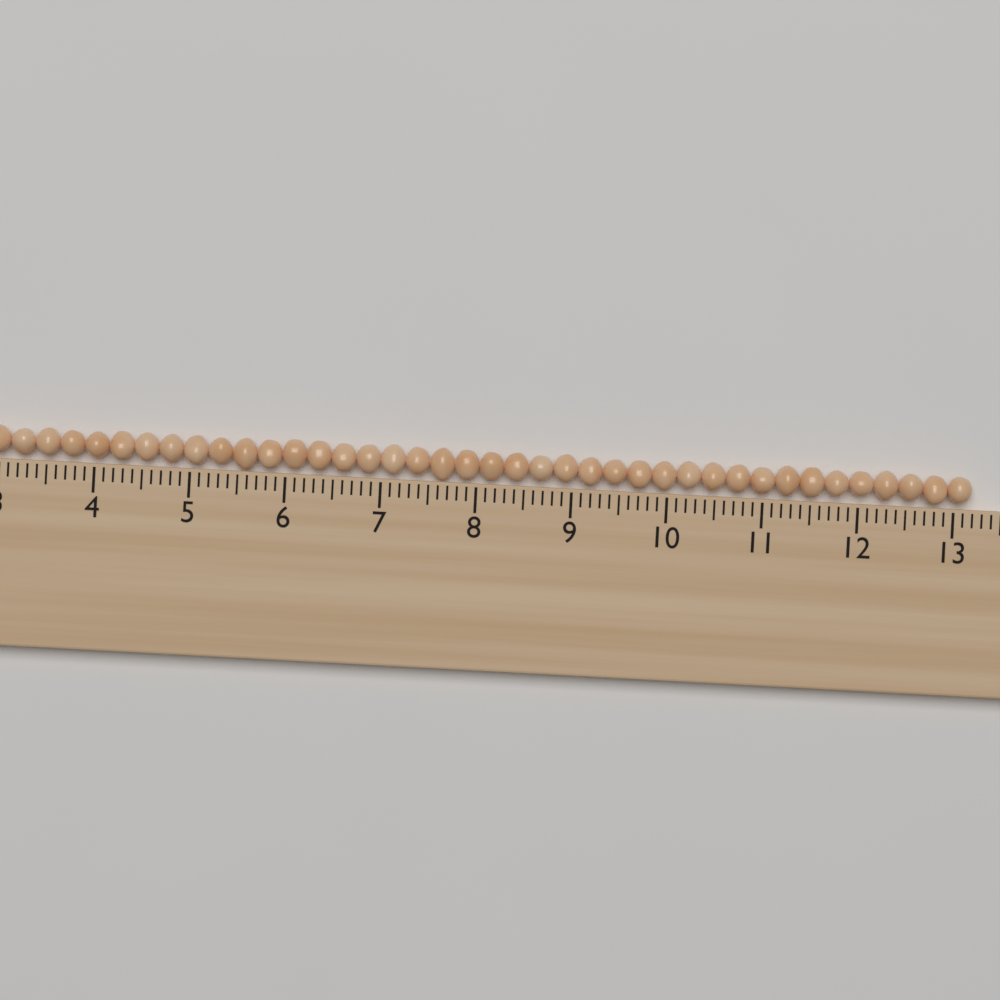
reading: 13.2 (no unit)
